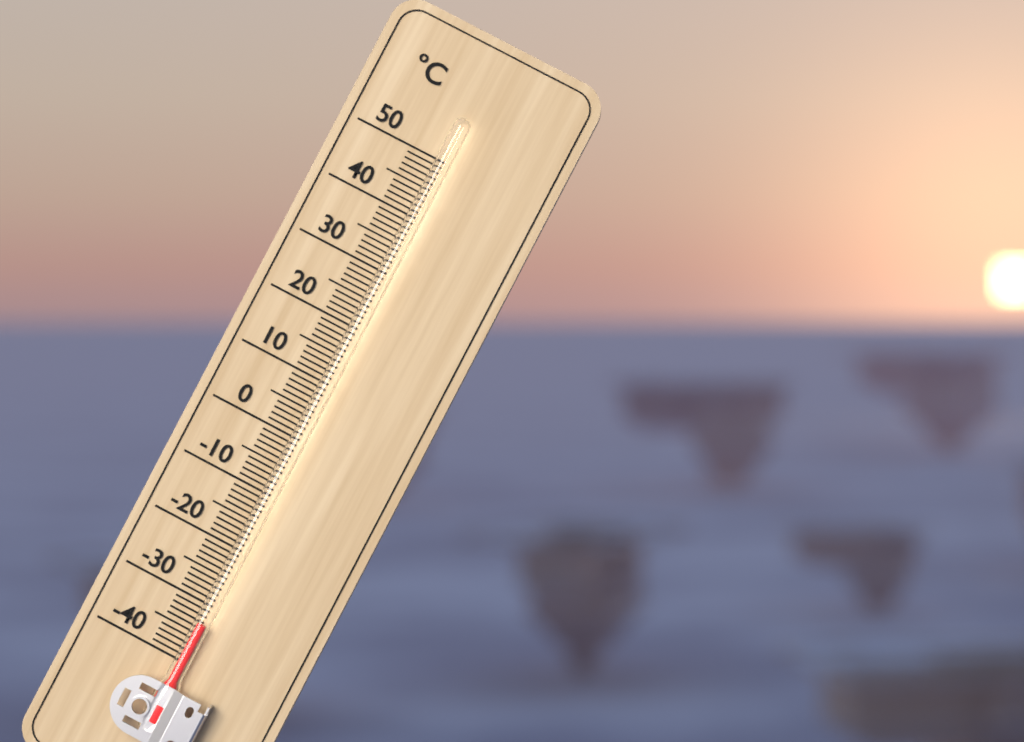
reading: -33 °C
